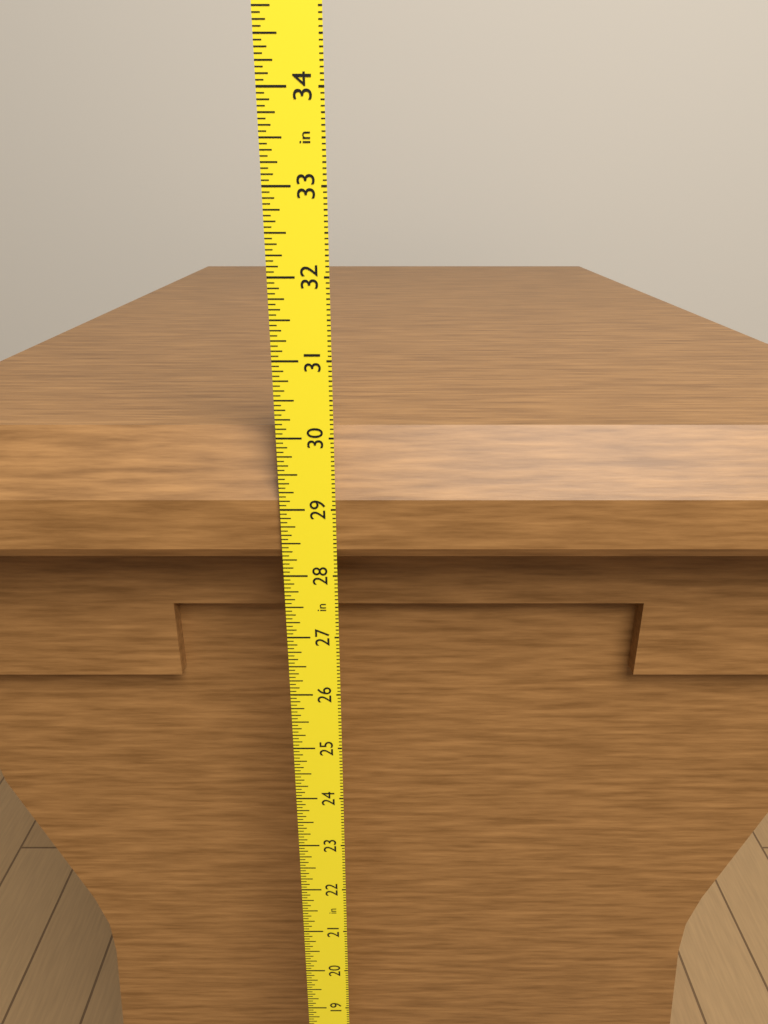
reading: 30.0000 in
